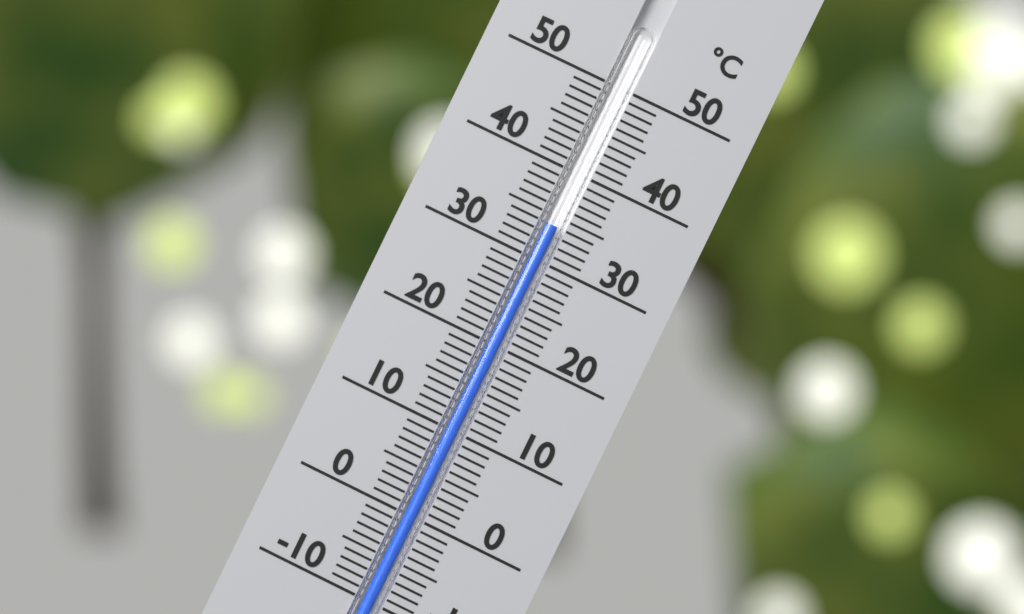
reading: 34 °C
